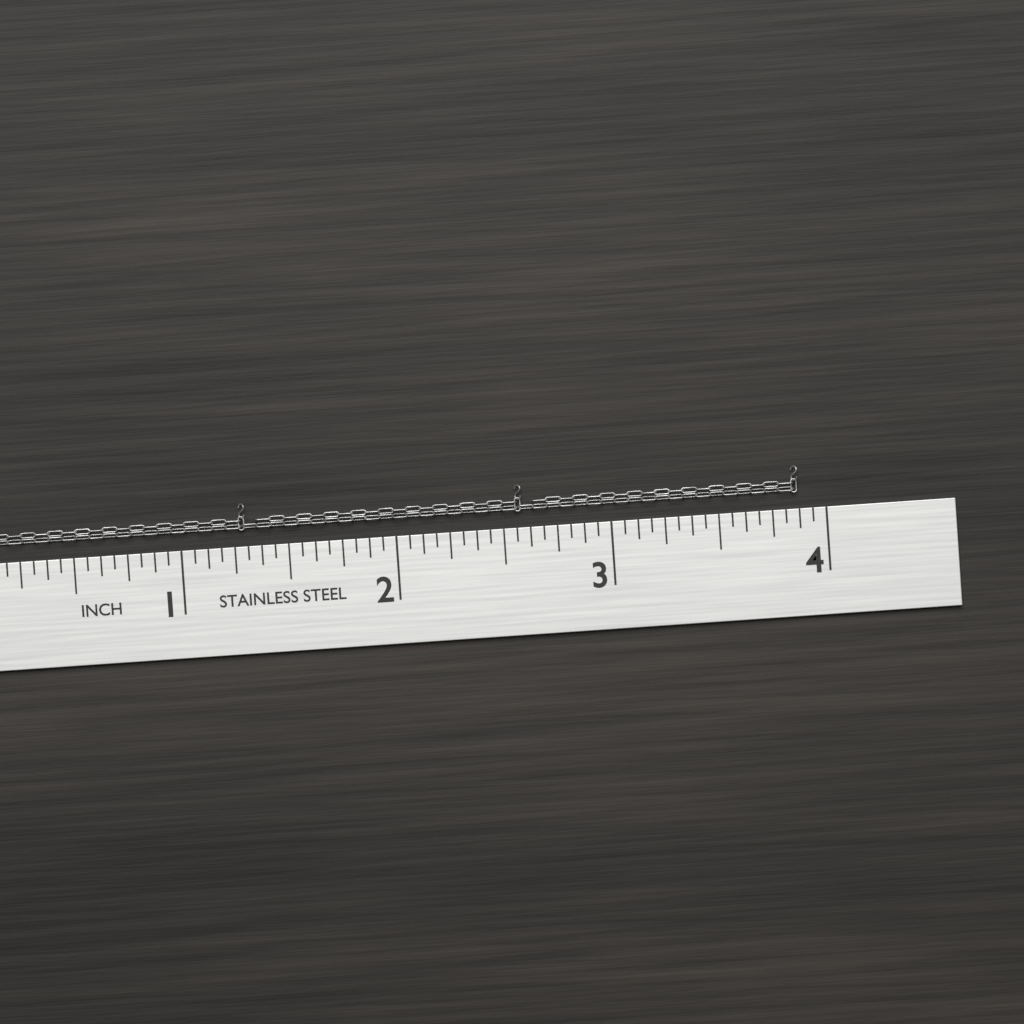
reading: 3.8750 in
